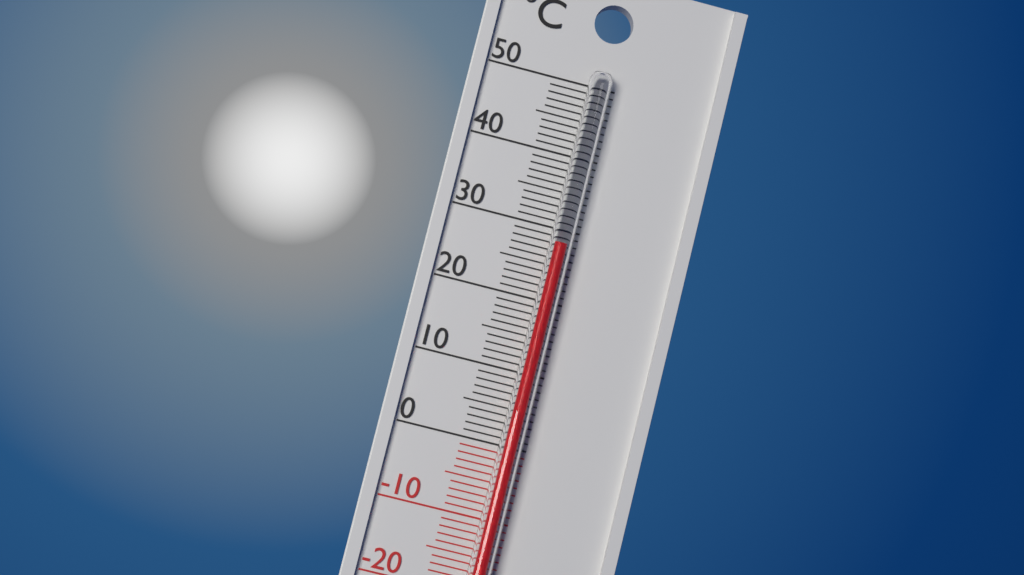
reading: 28 °C
